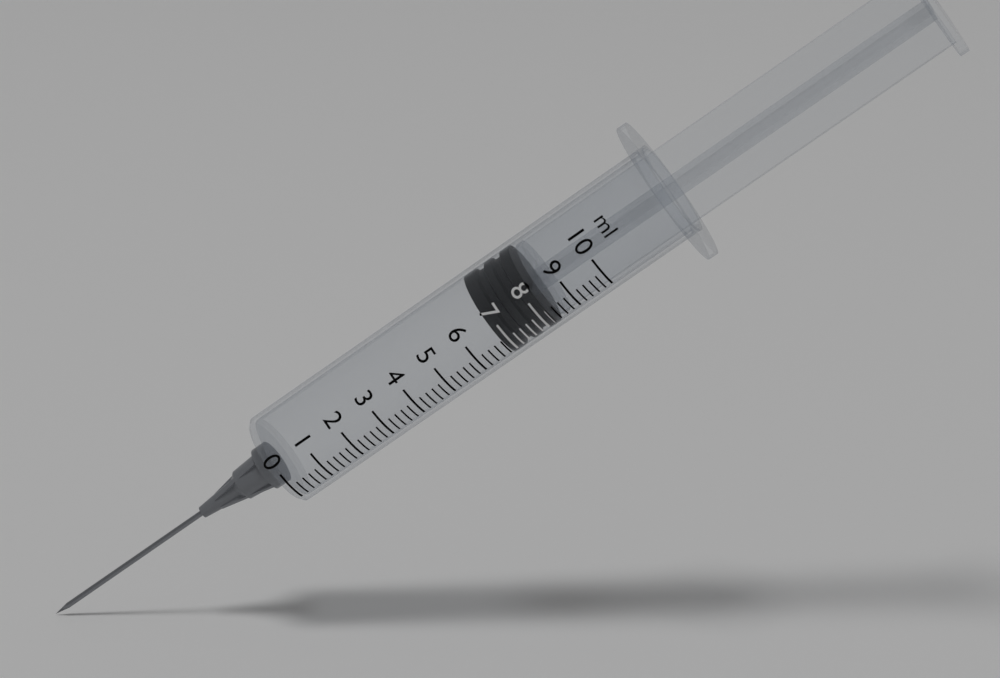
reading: 6.8 ml
